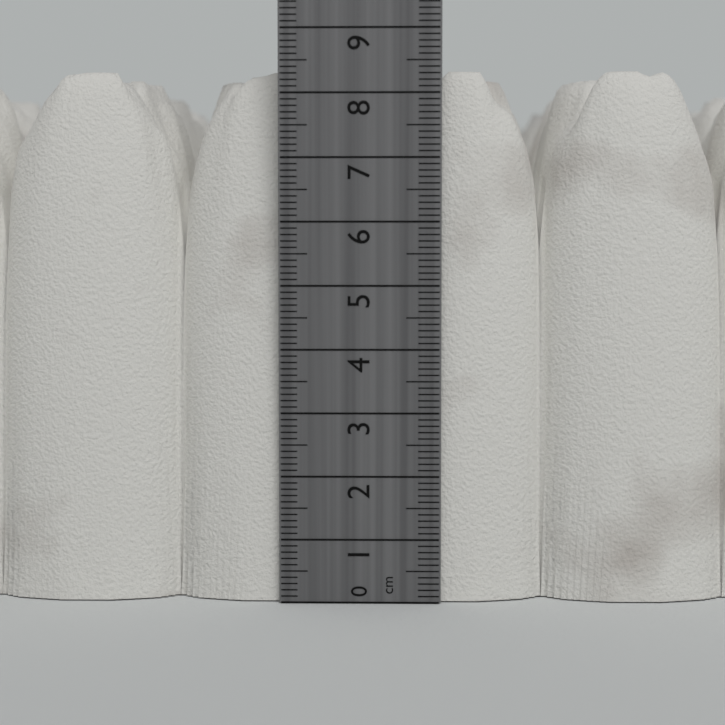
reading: 8.4 cm
